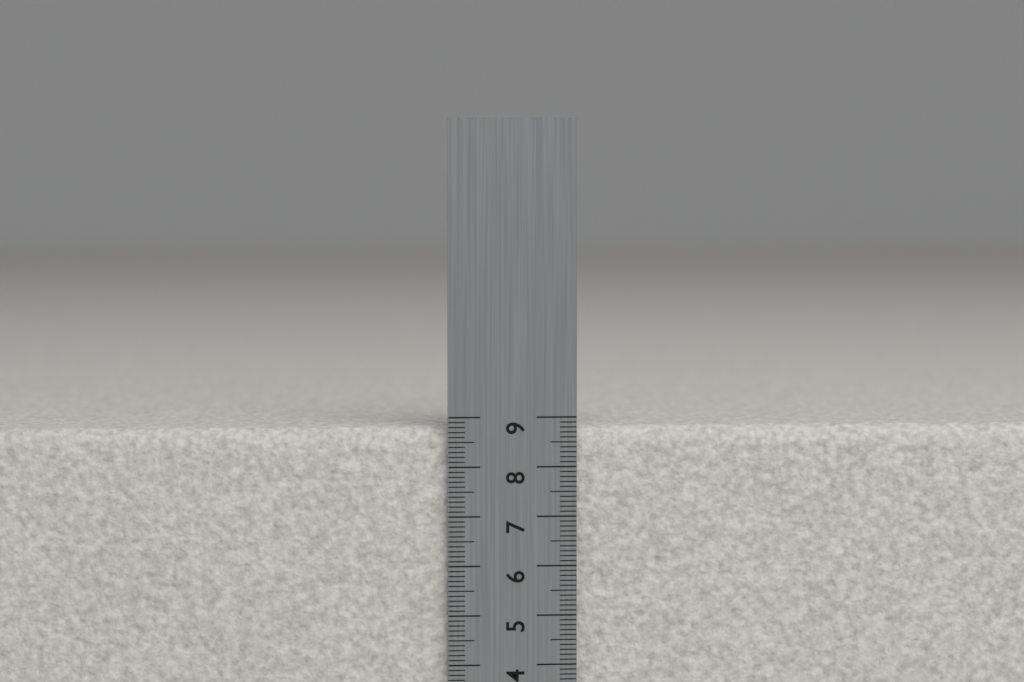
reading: 8.8 cm
